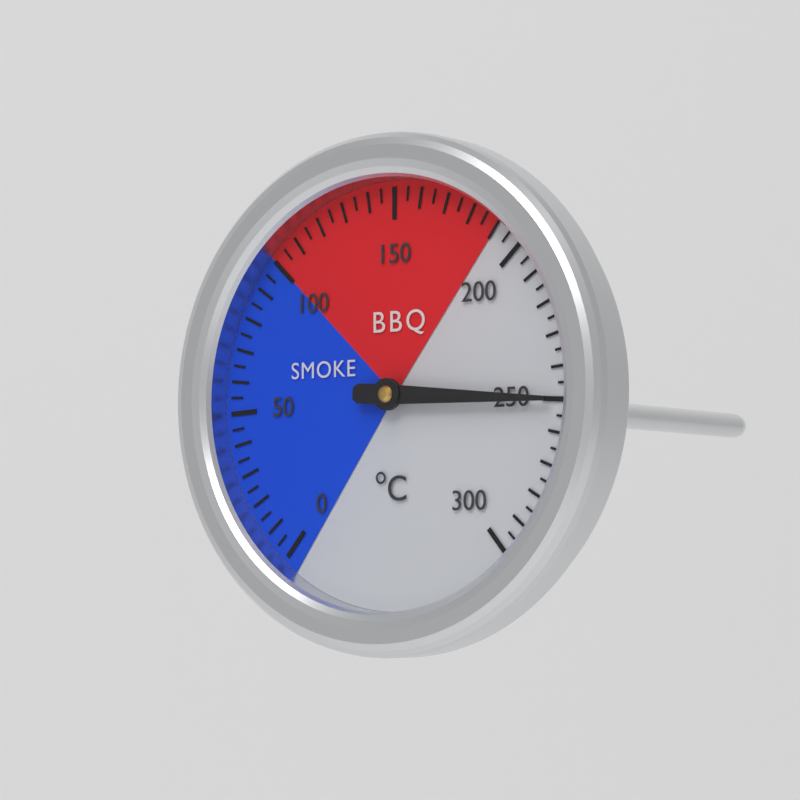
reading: 250 °C
